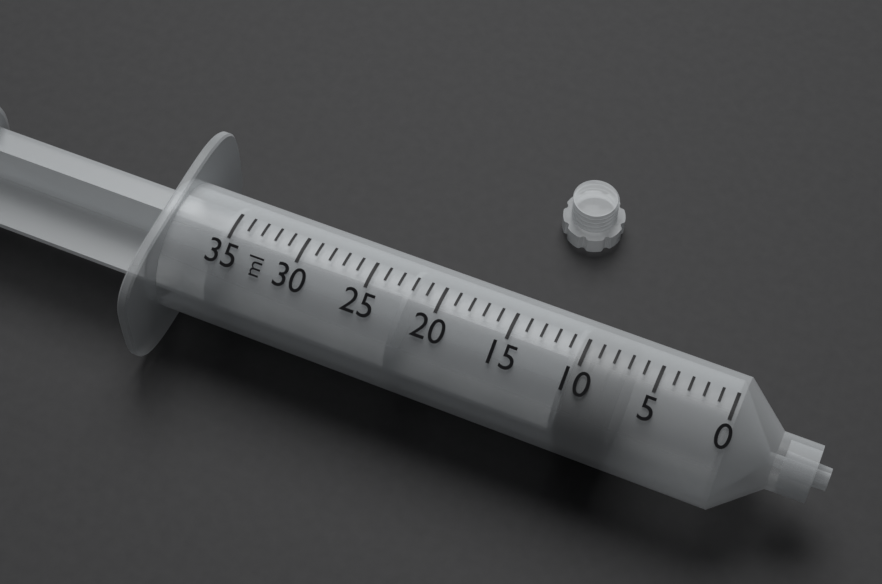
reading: 7 ml
